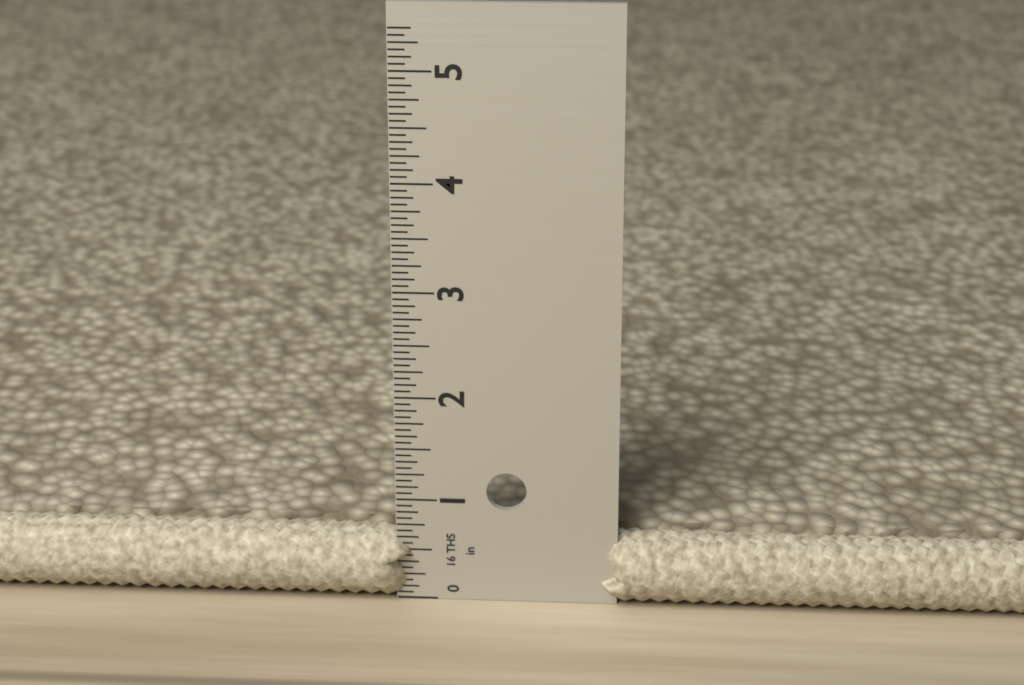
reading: 0.6875 in
